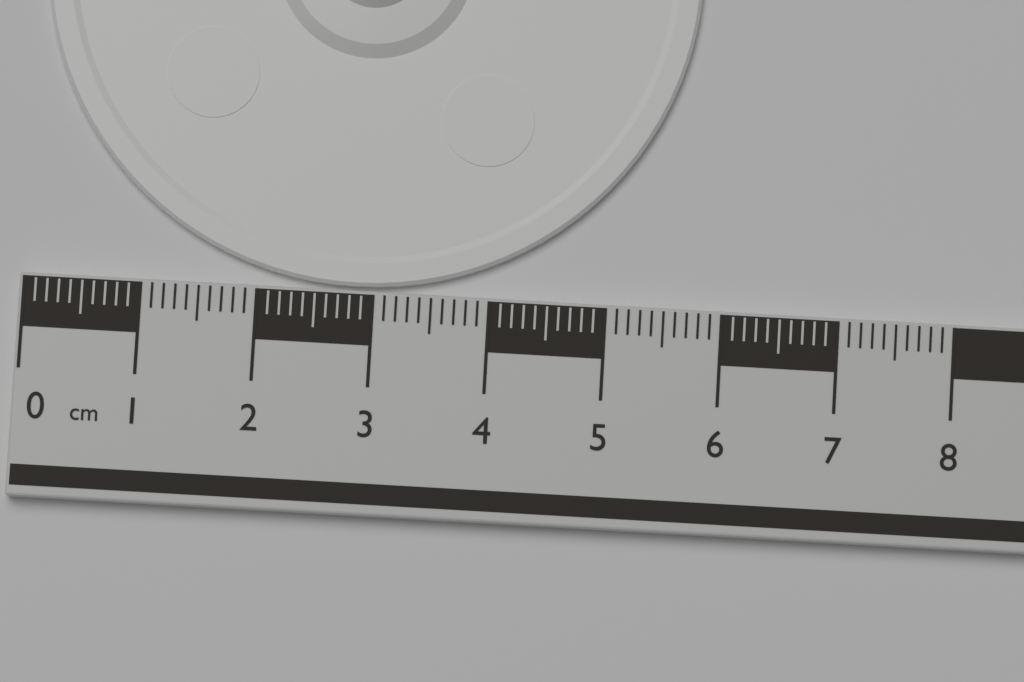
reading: 5.7 cm
